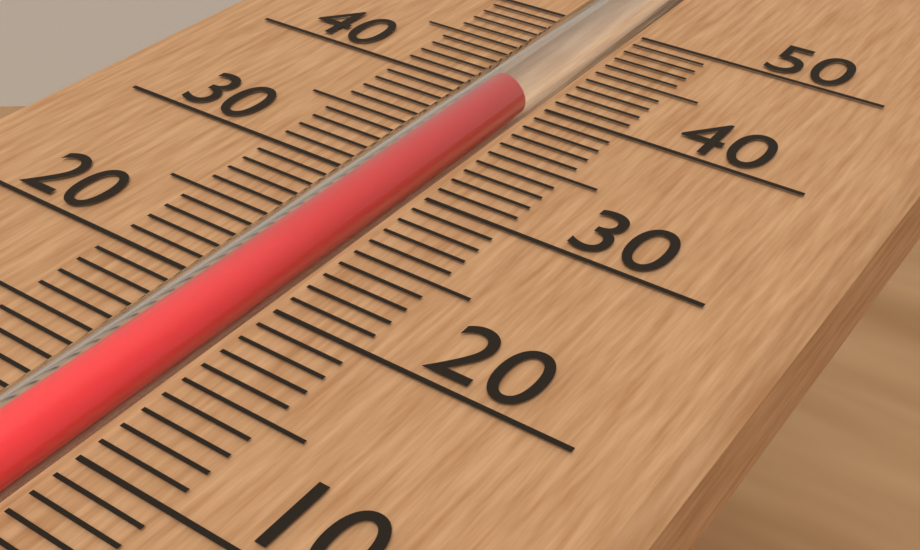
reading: 40 (no unit)
